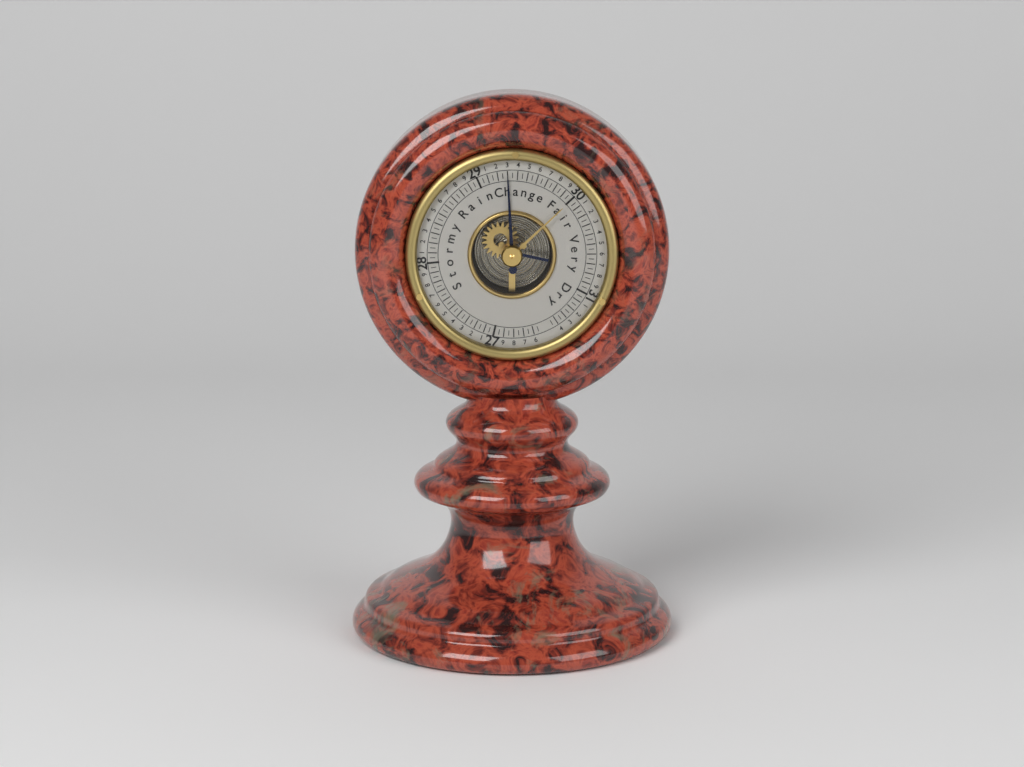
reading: 29.30 (no unit)
